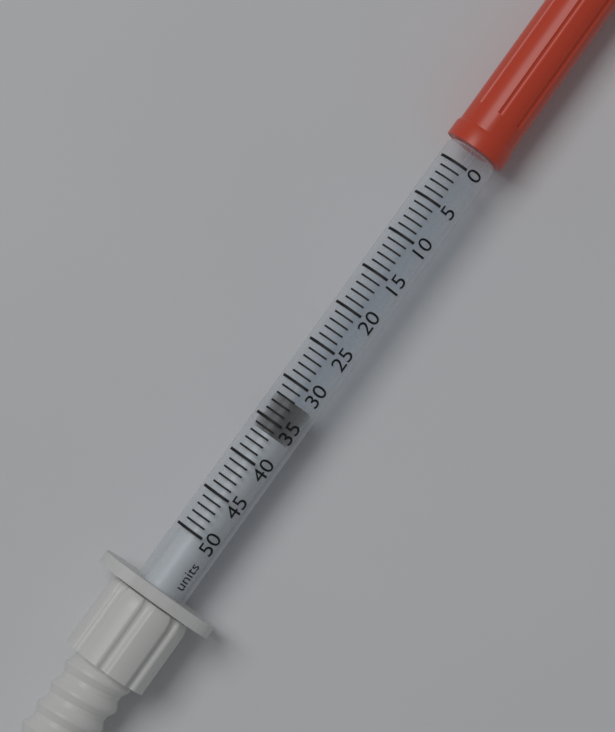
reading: 32 units
